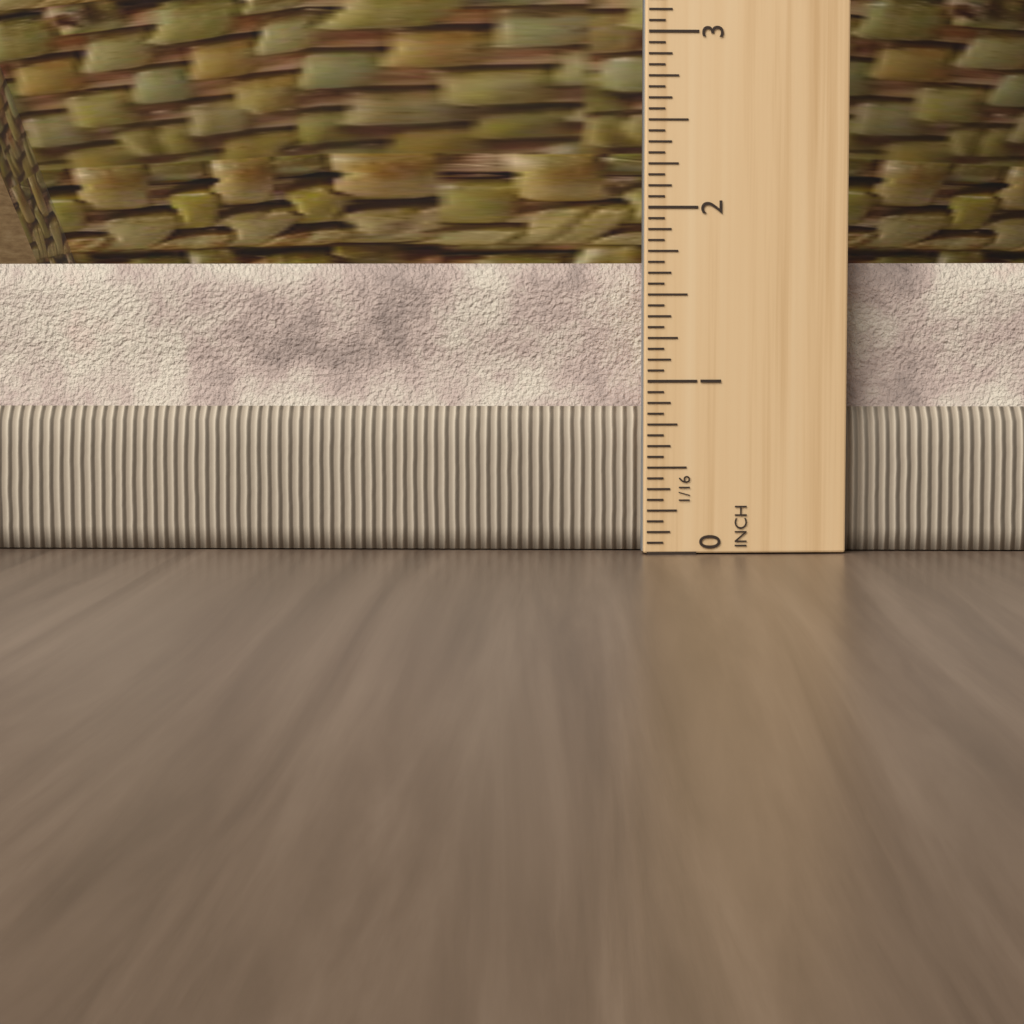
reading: 1.6875 in
